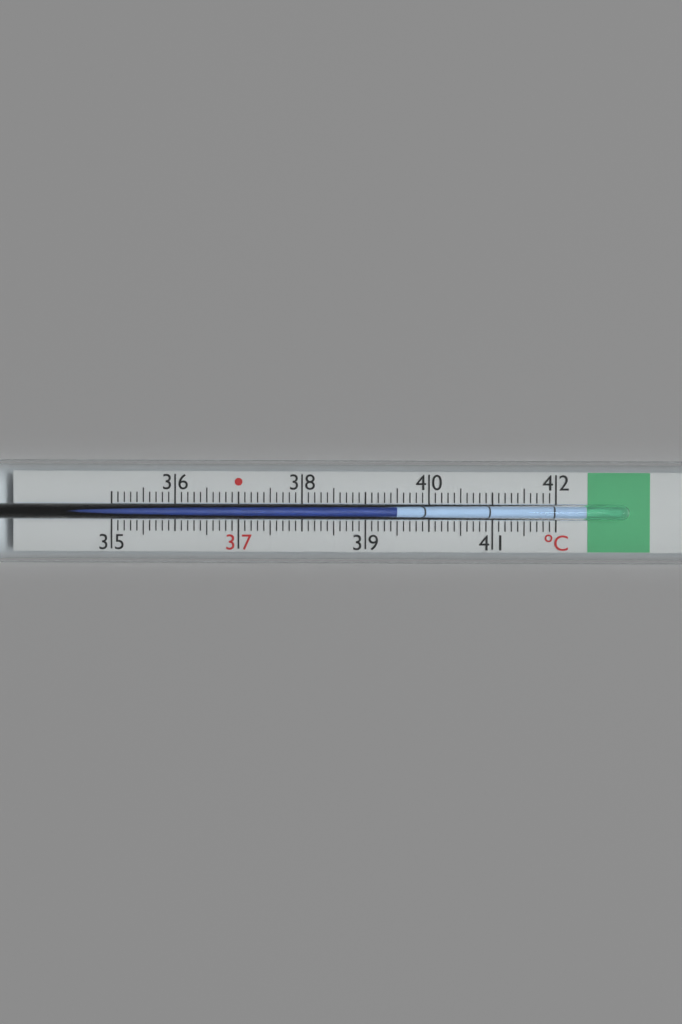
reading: 39.5 °C
